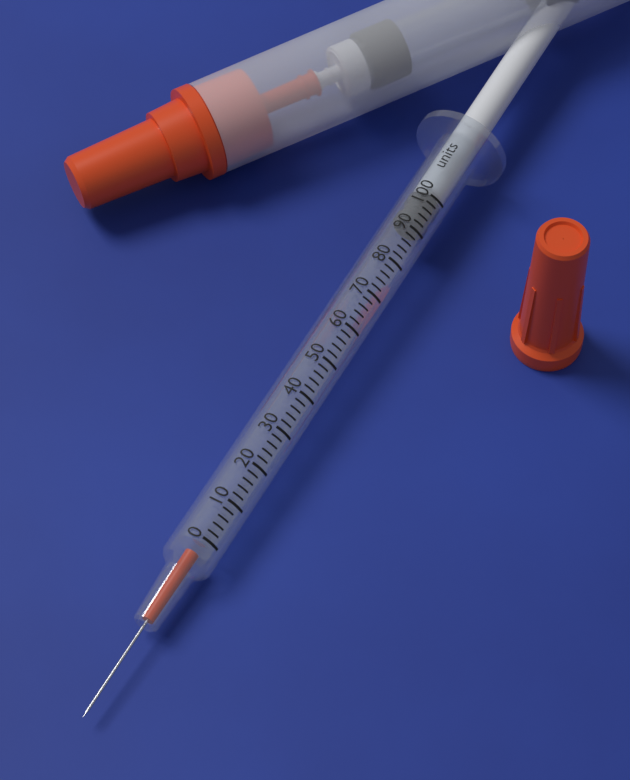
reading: 92 units
